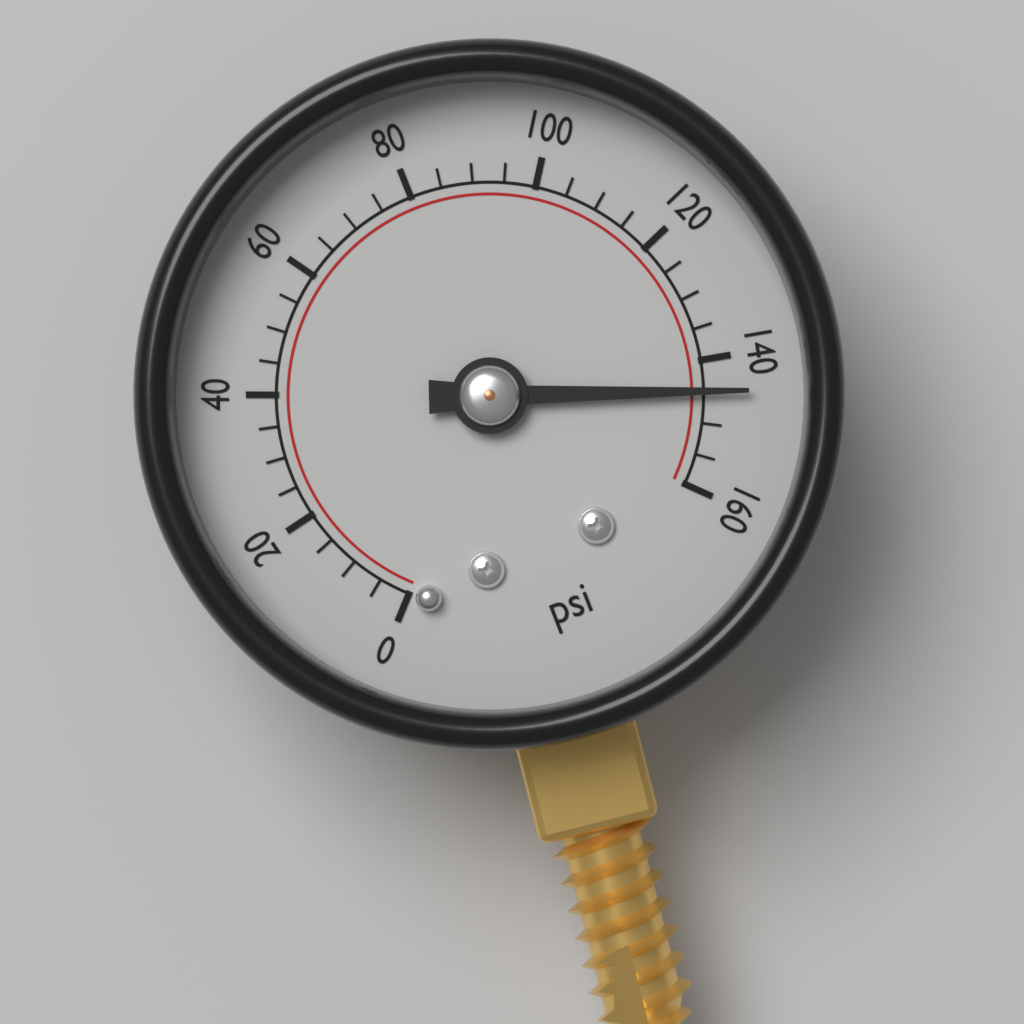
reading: 145 psi
